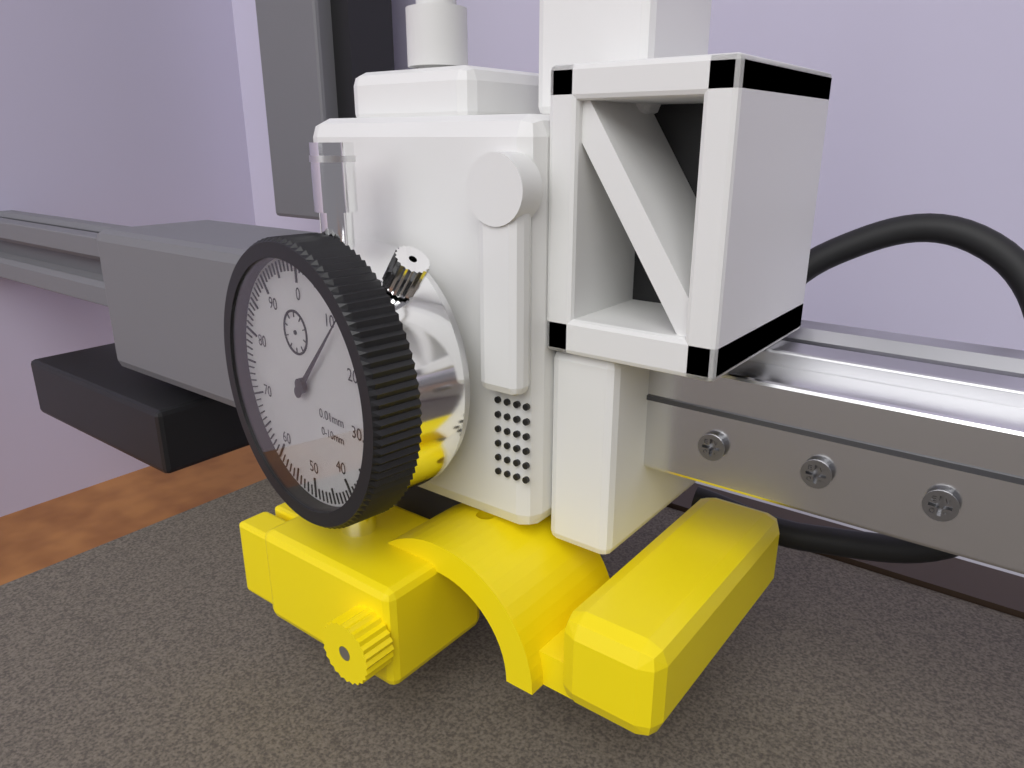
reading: 12 0.01mm
